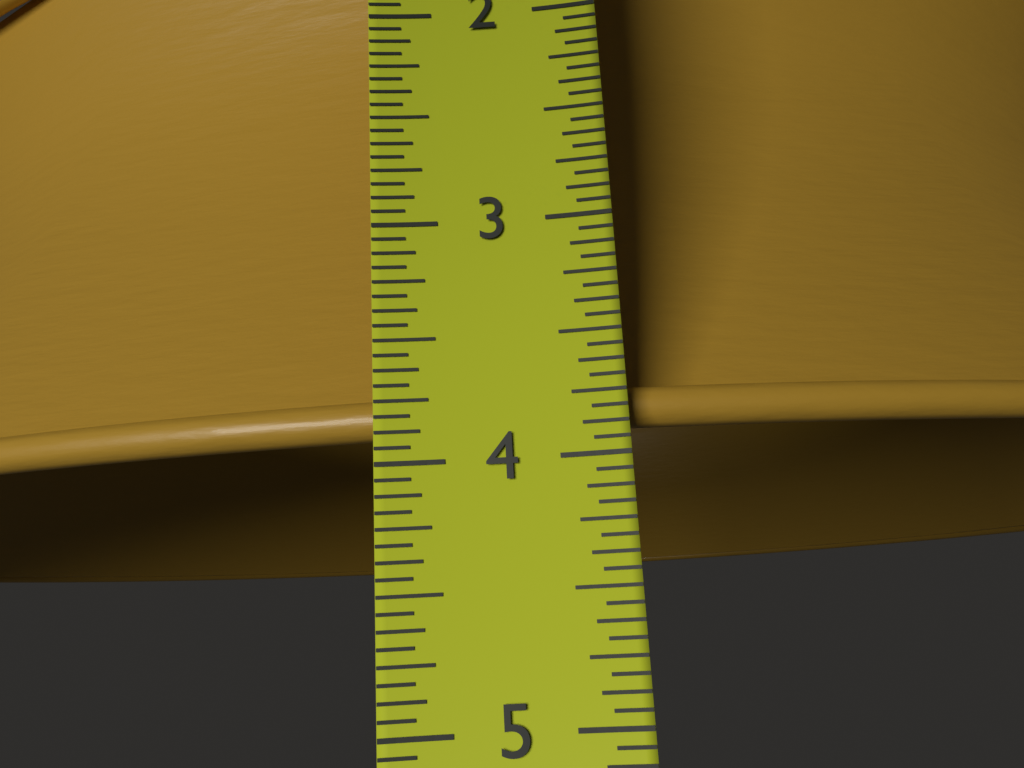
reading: 3.8750 in
